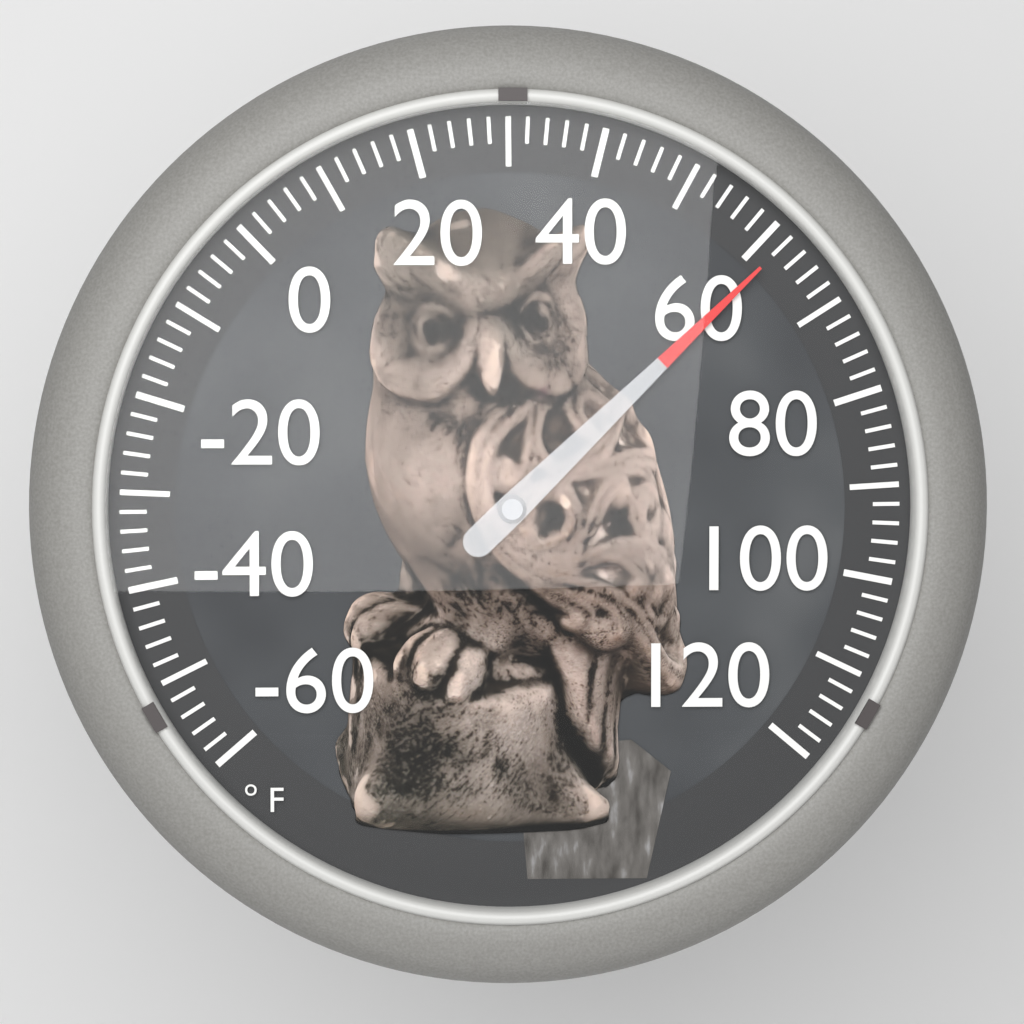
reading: 62 °F
